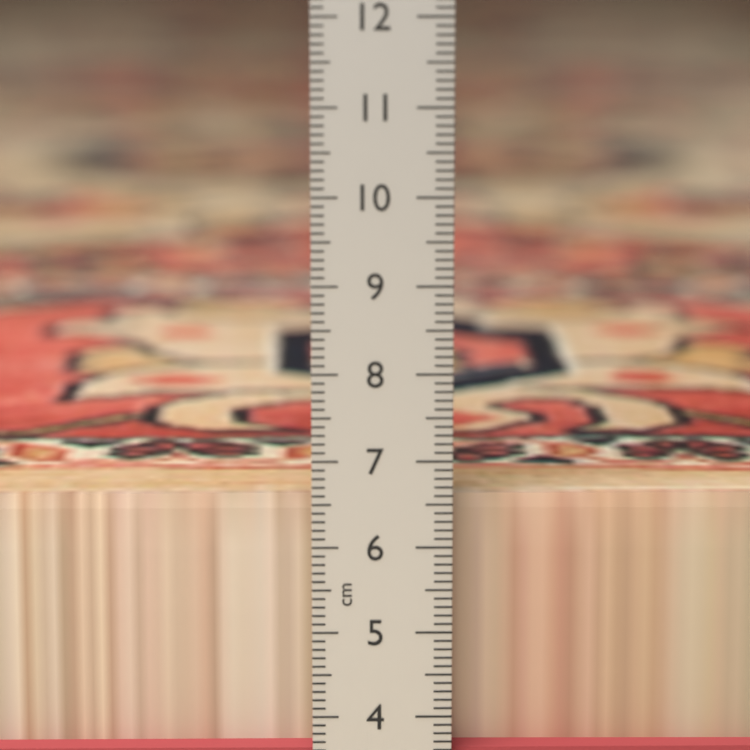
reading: 6.5 cm
